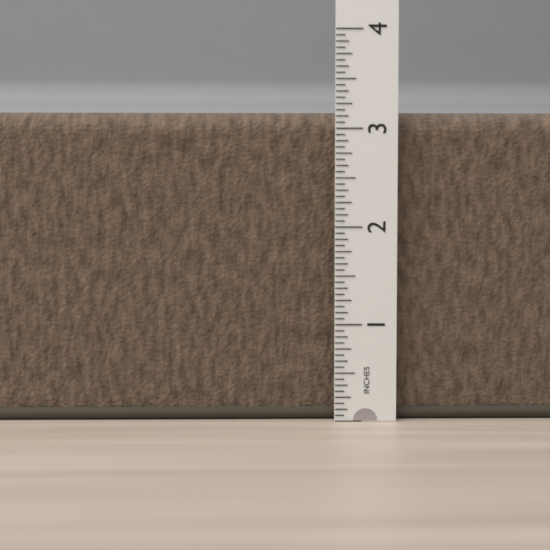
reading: 3.1875 in
